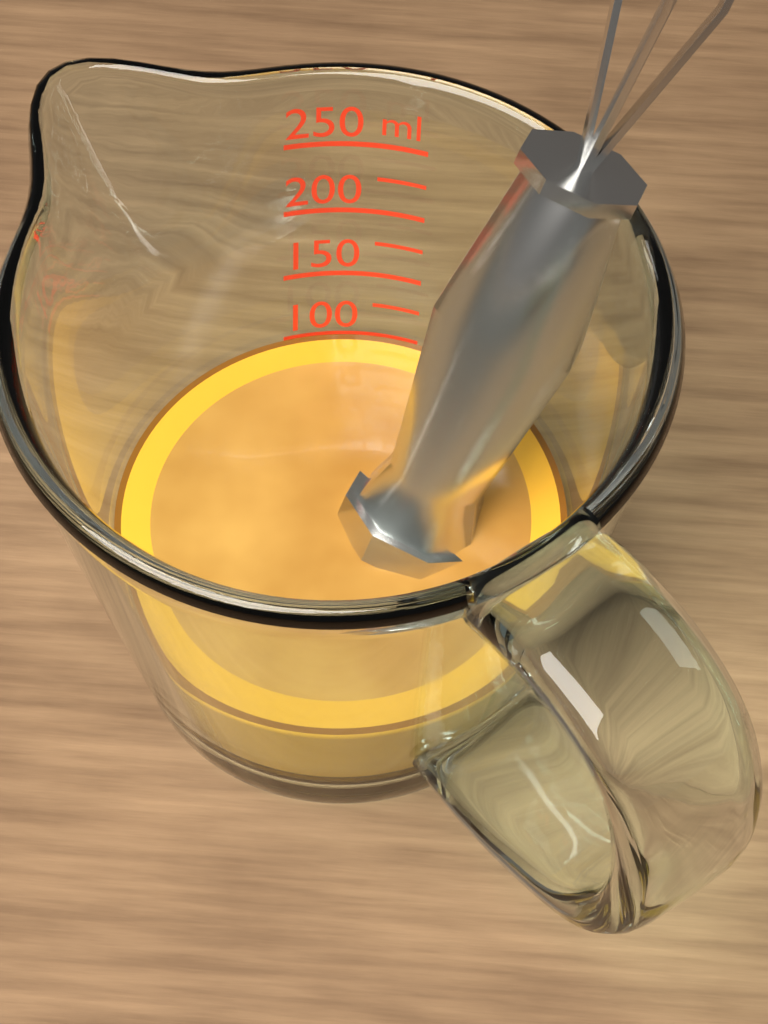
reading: 100 ml
